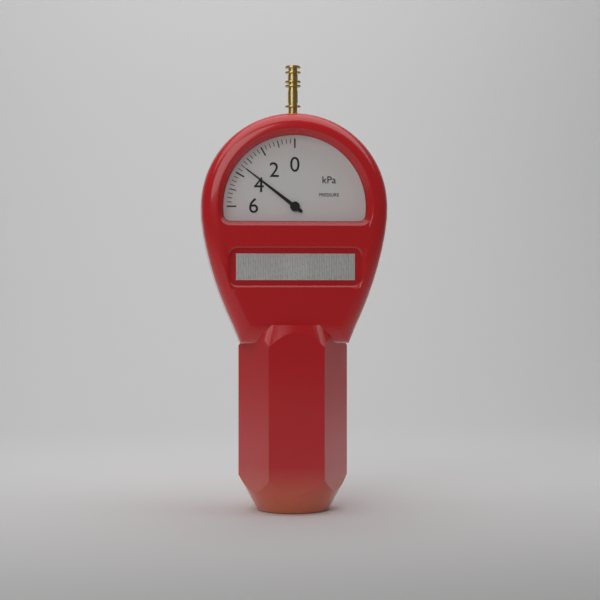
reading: 3.50 kPa
